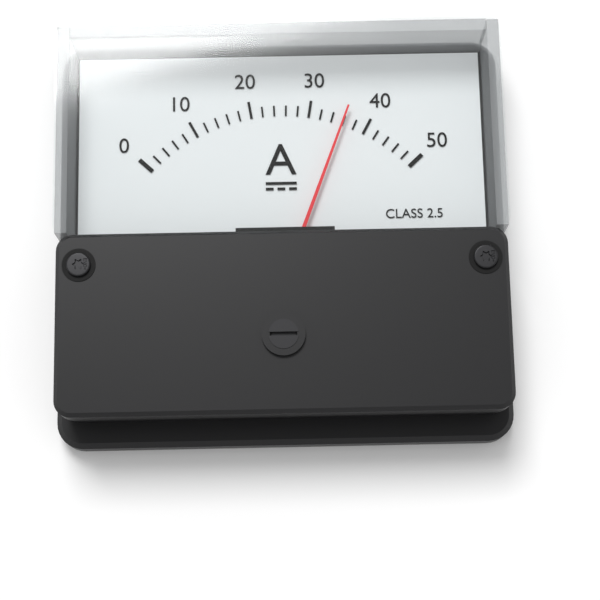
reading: 36 A
